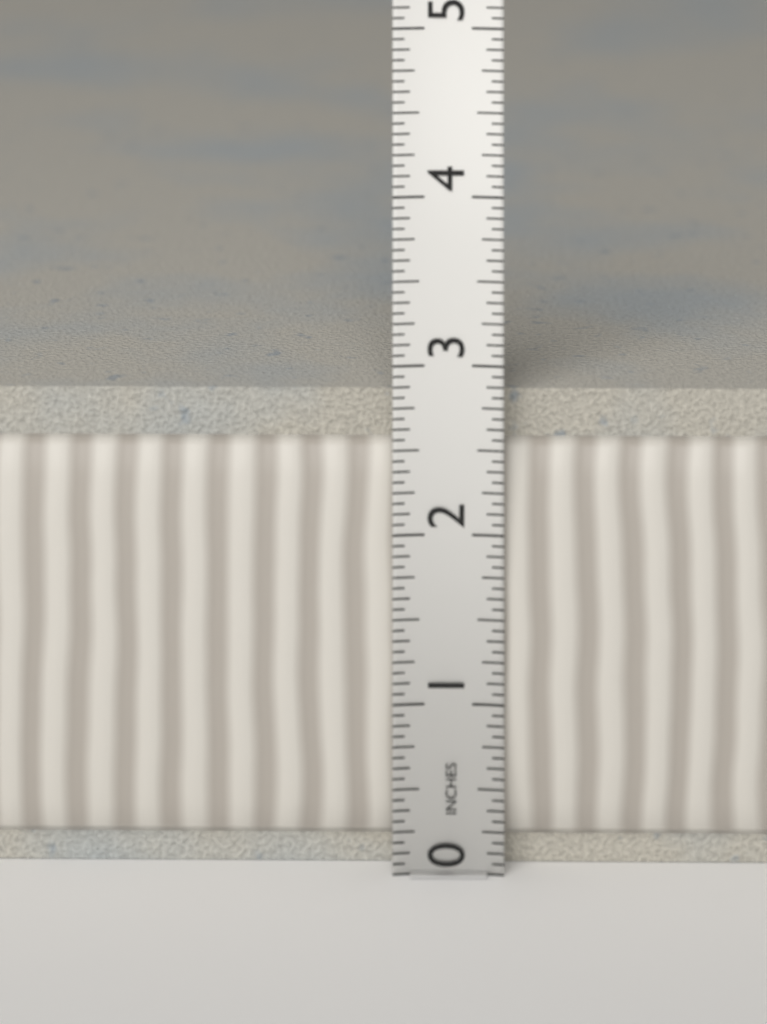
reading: 2.8125 in
